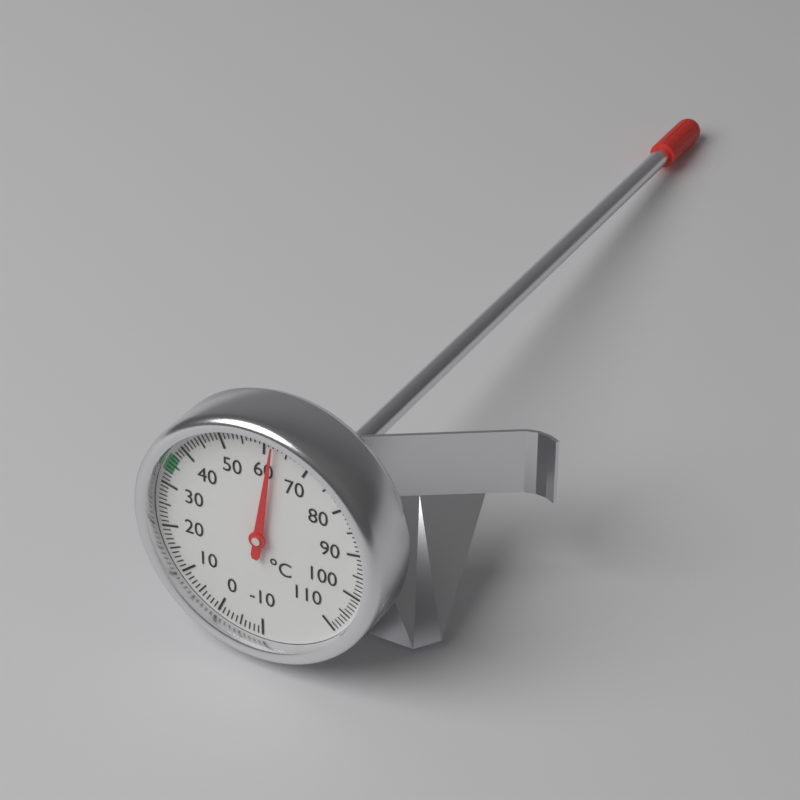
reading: 62 °C
